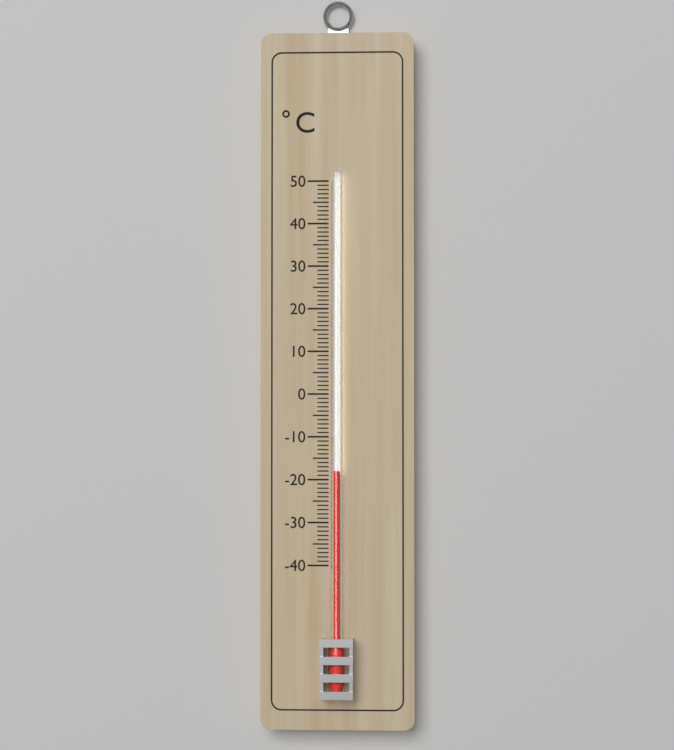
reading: -18 °C
